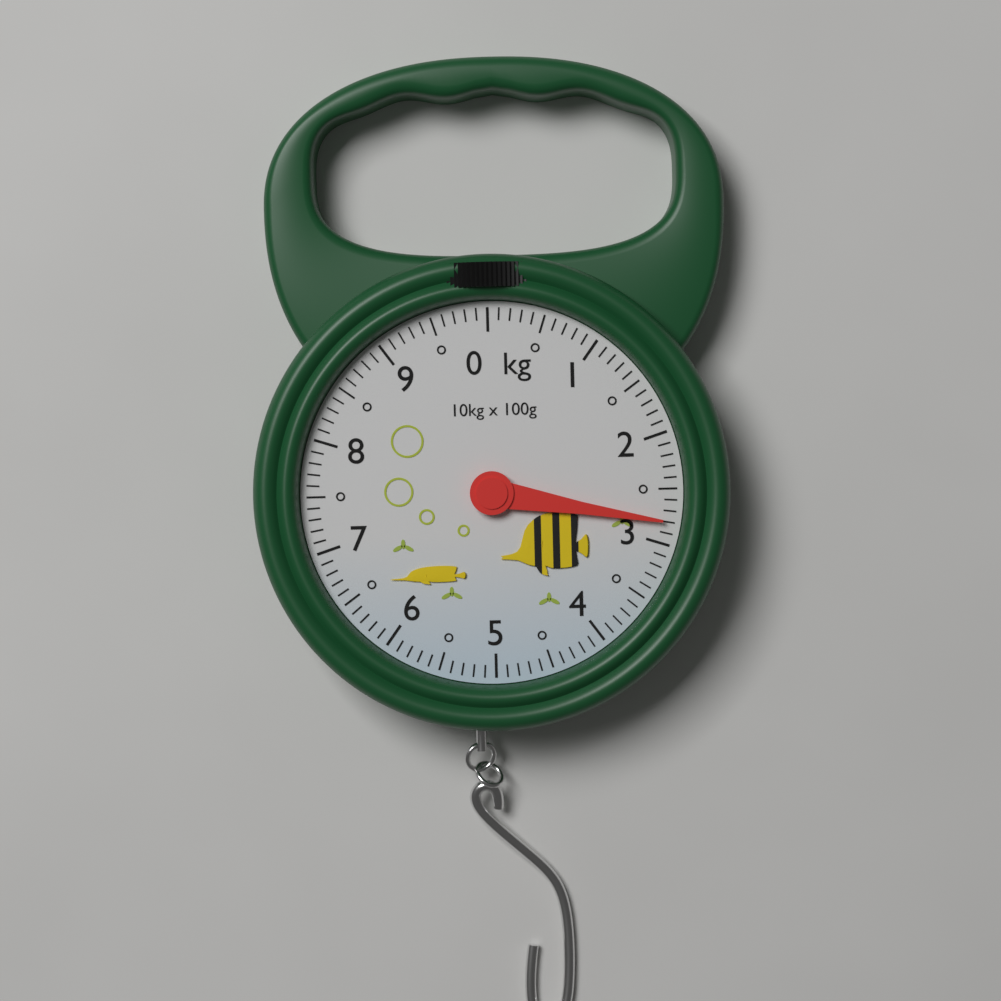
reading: 2.8 kg
